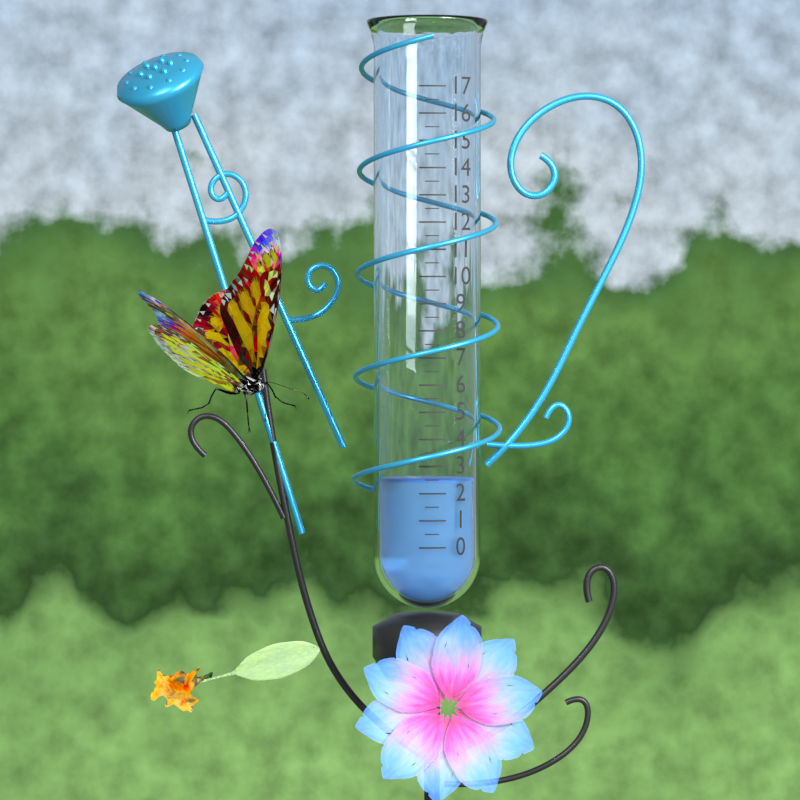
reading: 2.5 (no unit)
